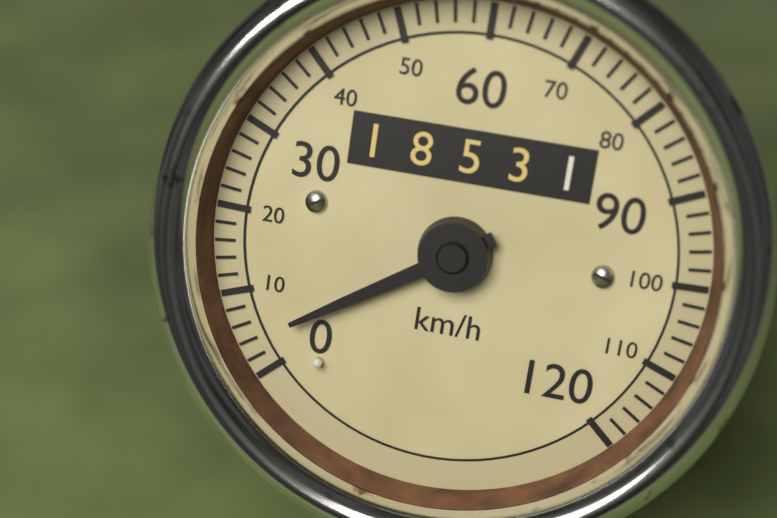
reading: 4 km/h
